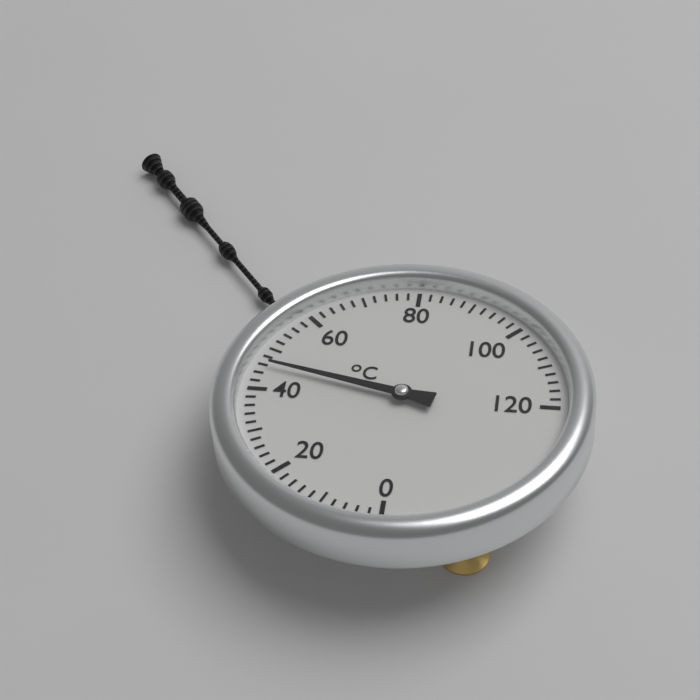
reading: 46 °C
